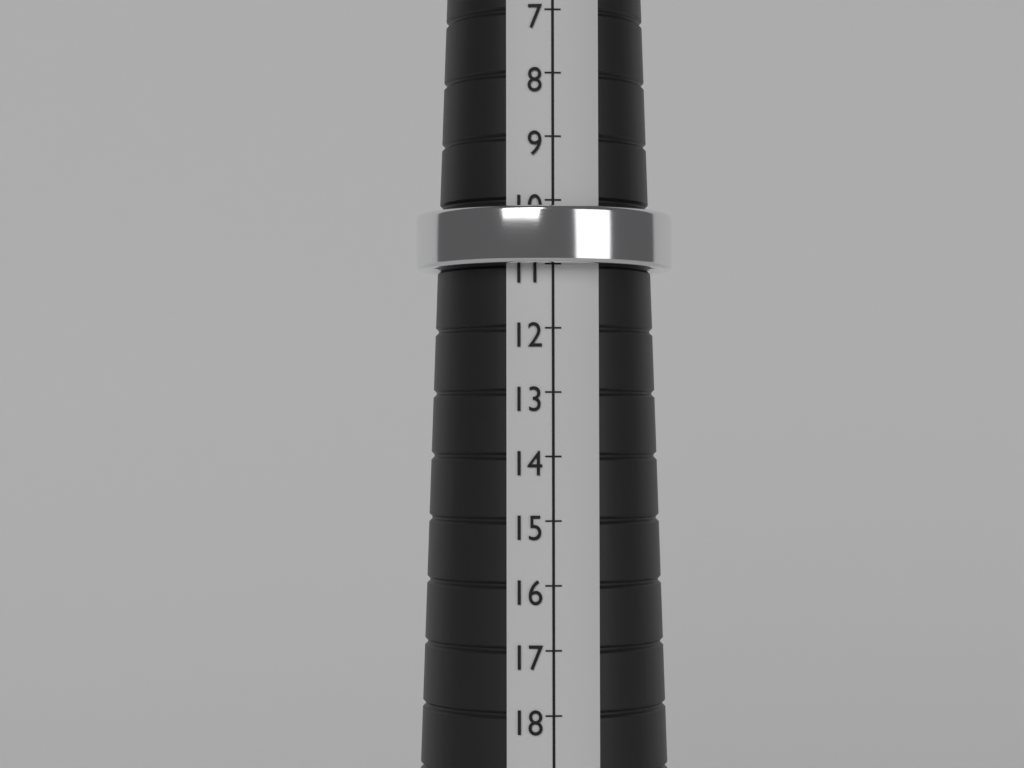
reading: 11 (no unit)
